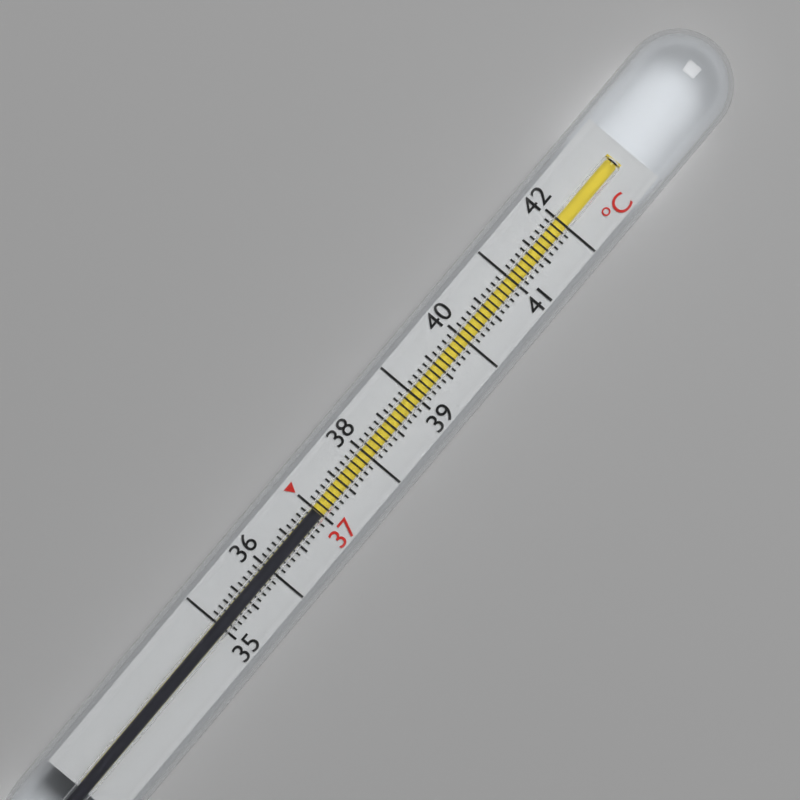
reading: 37.0 °C
